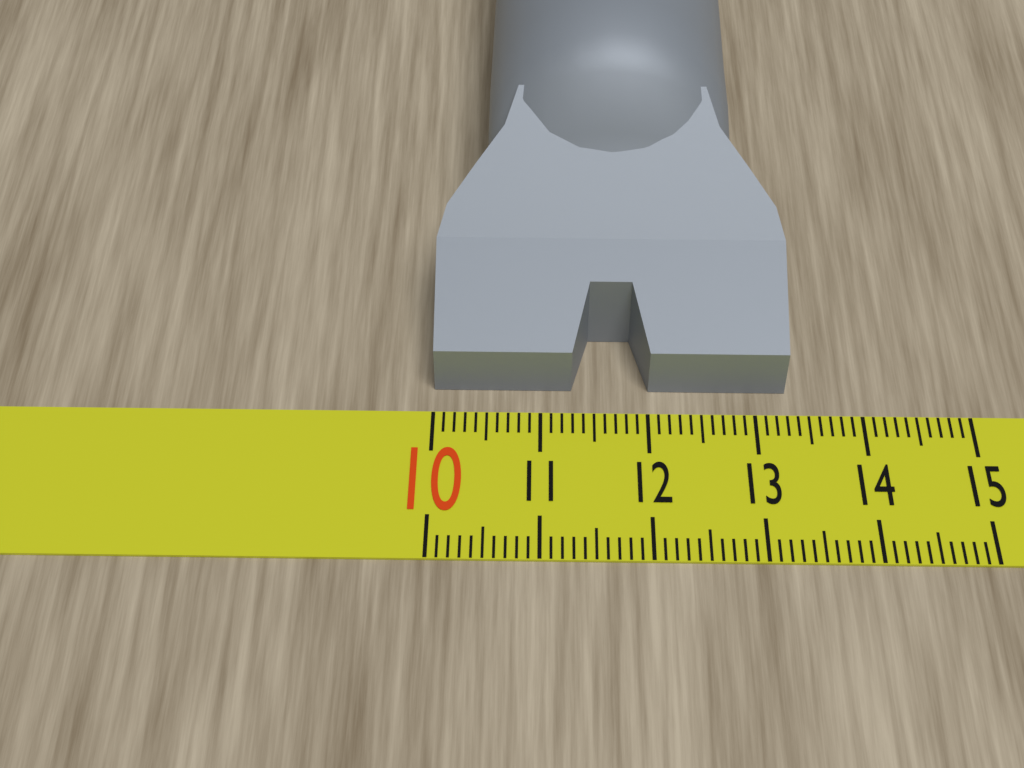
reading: 13.3 (no unit)
